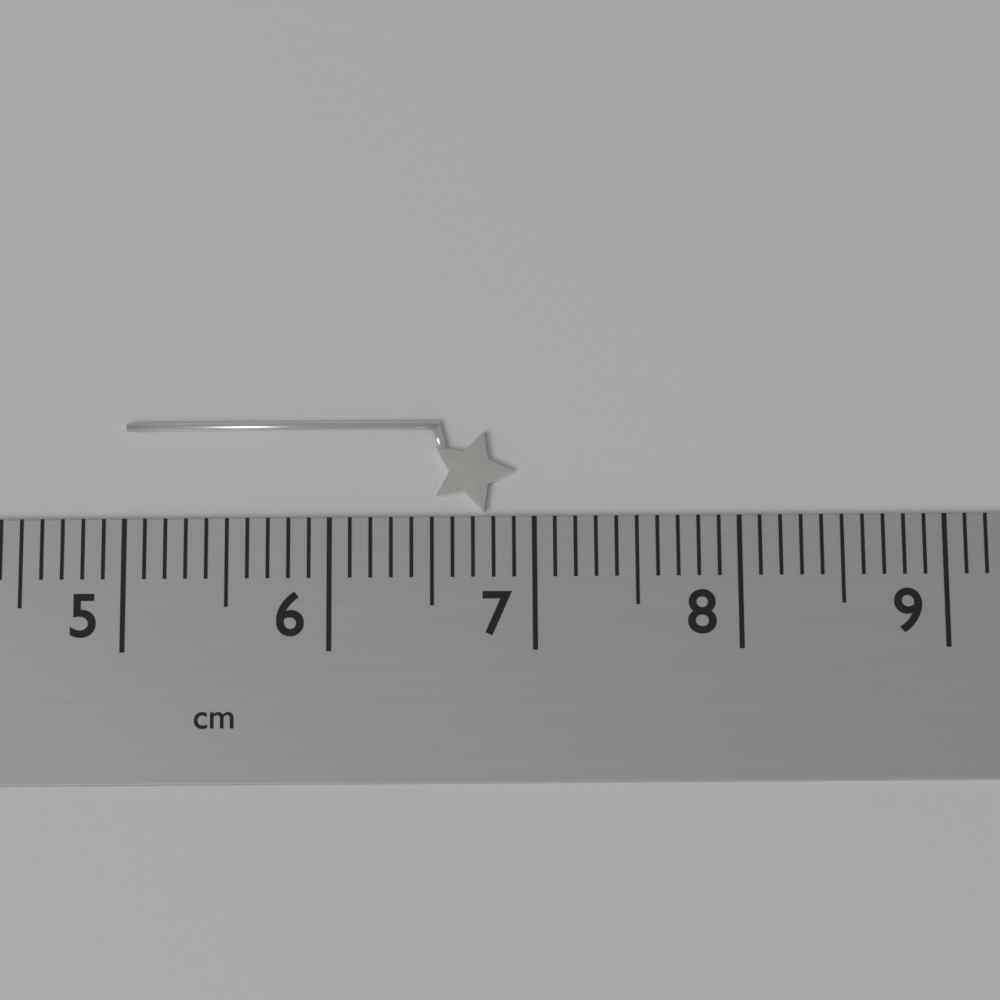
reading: 6.9 cm
